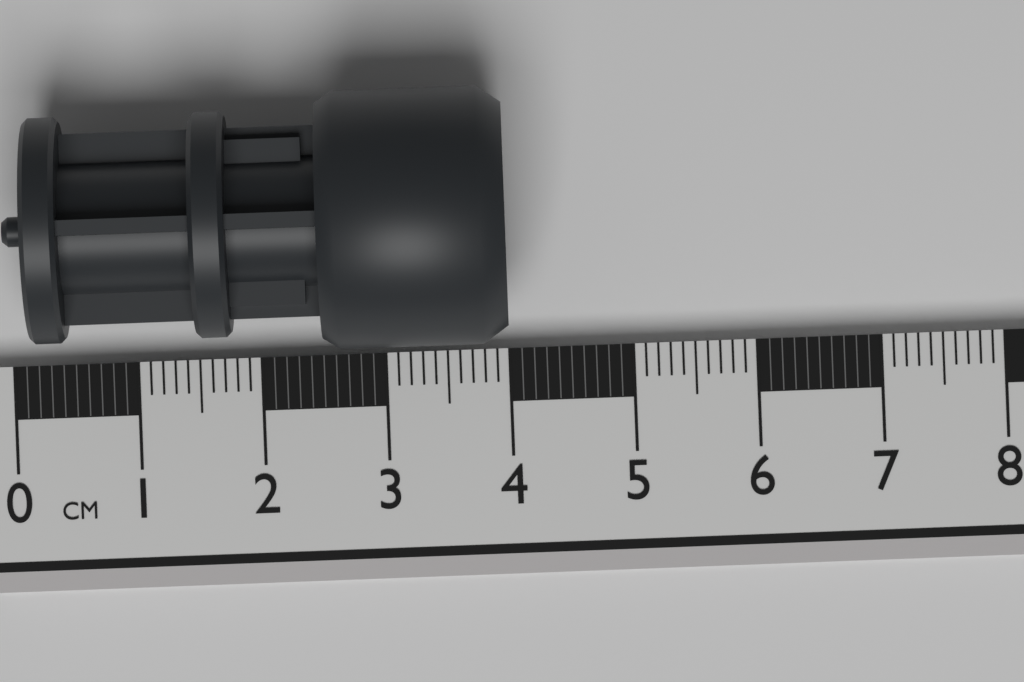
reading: 4.0 cm
